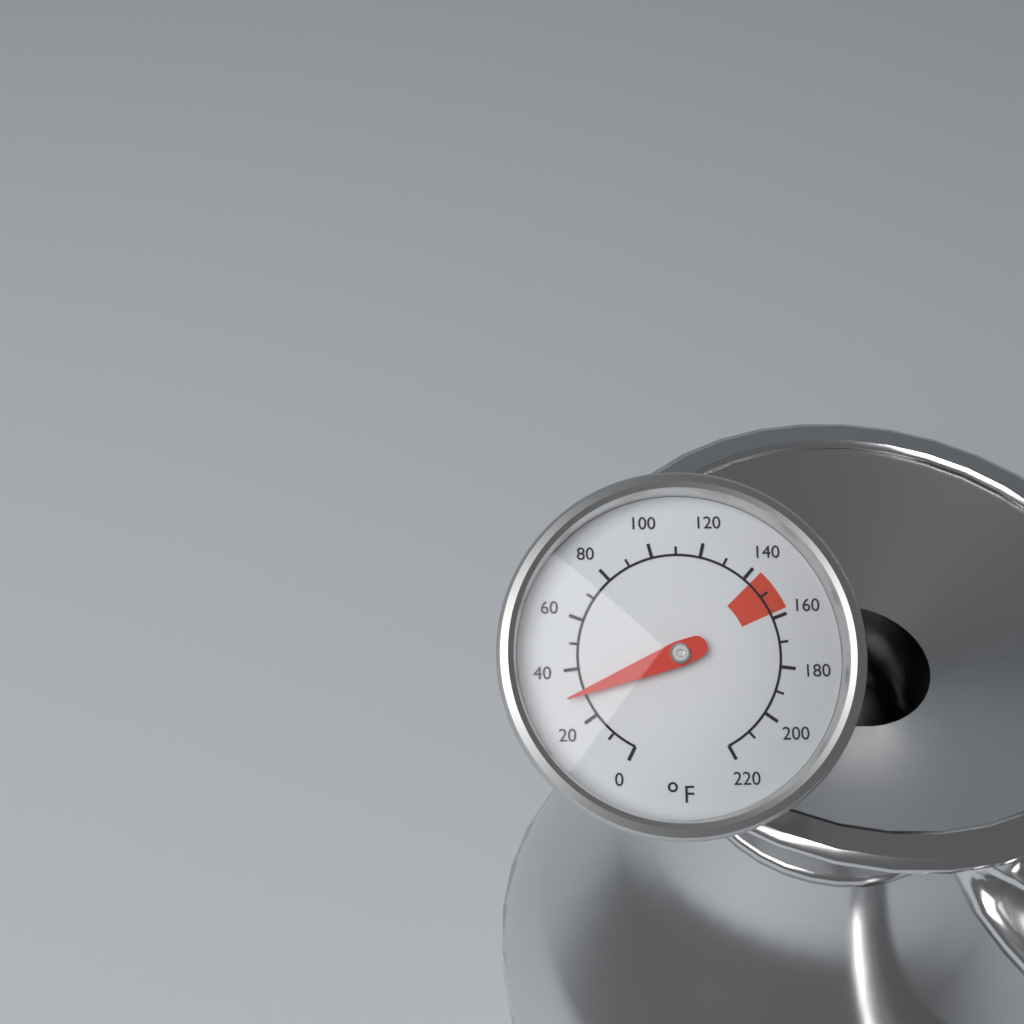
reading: 30 °F
